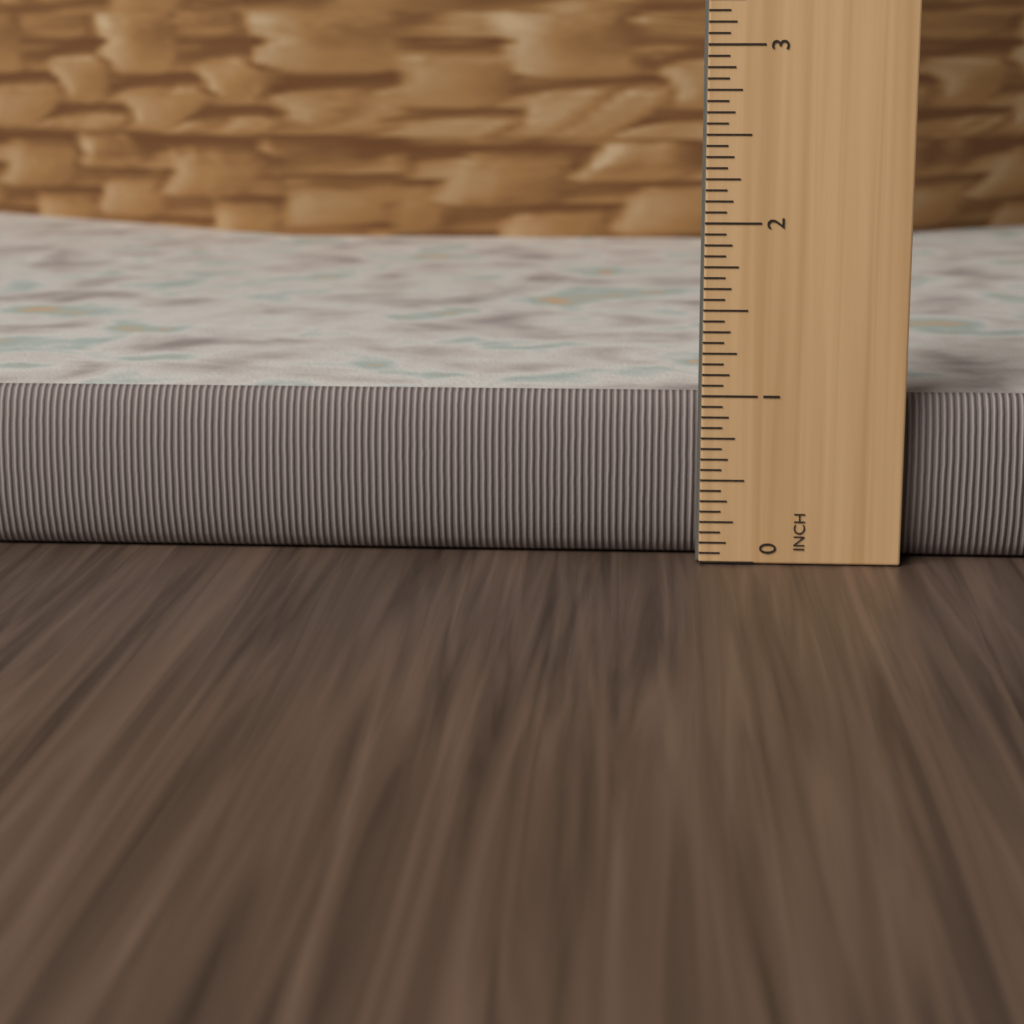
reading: 1.0625 inch
